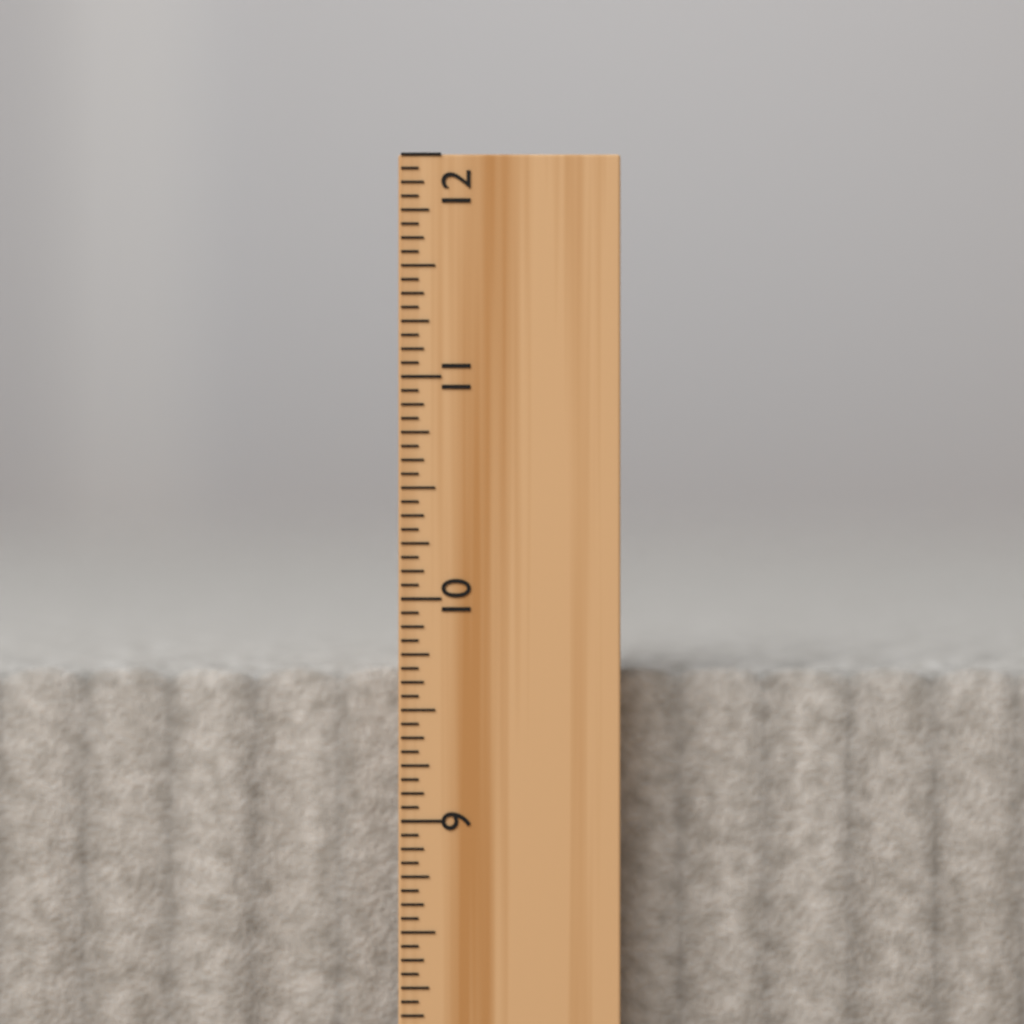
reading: 9.6875 inch
